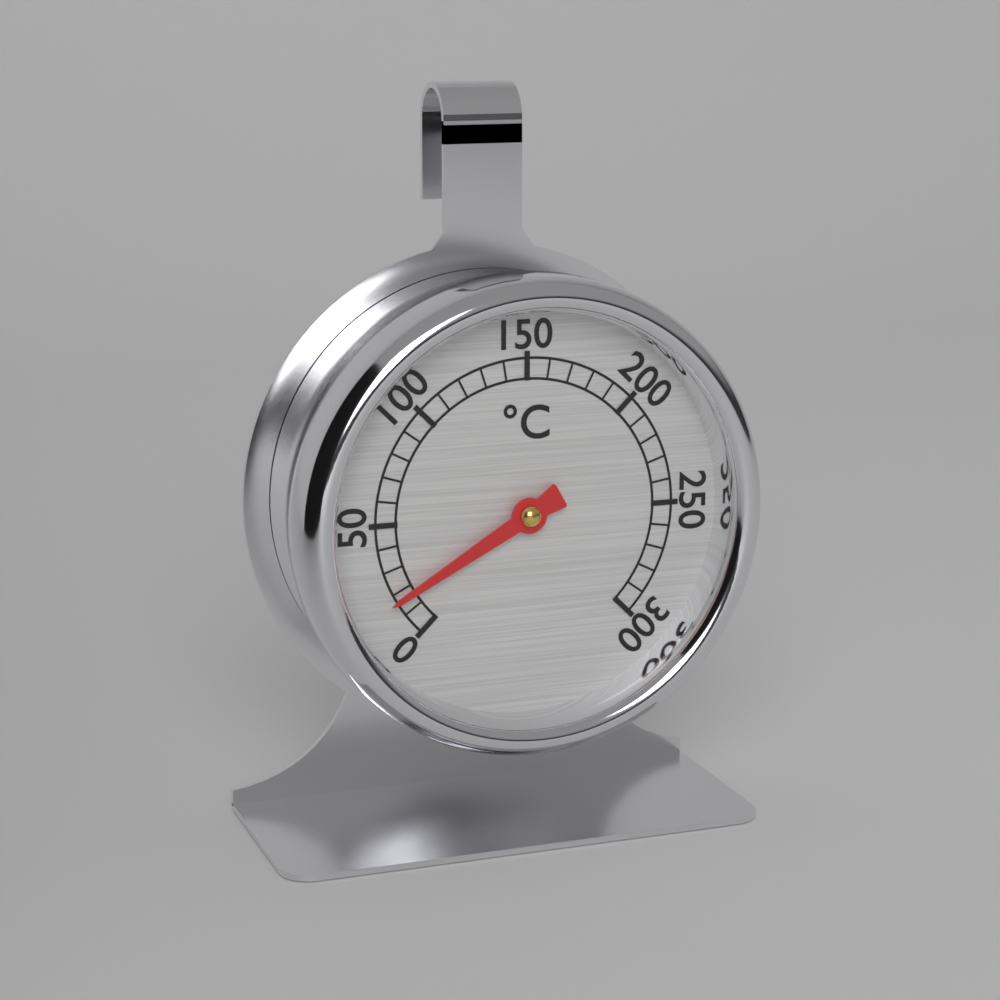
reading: 17 °C
